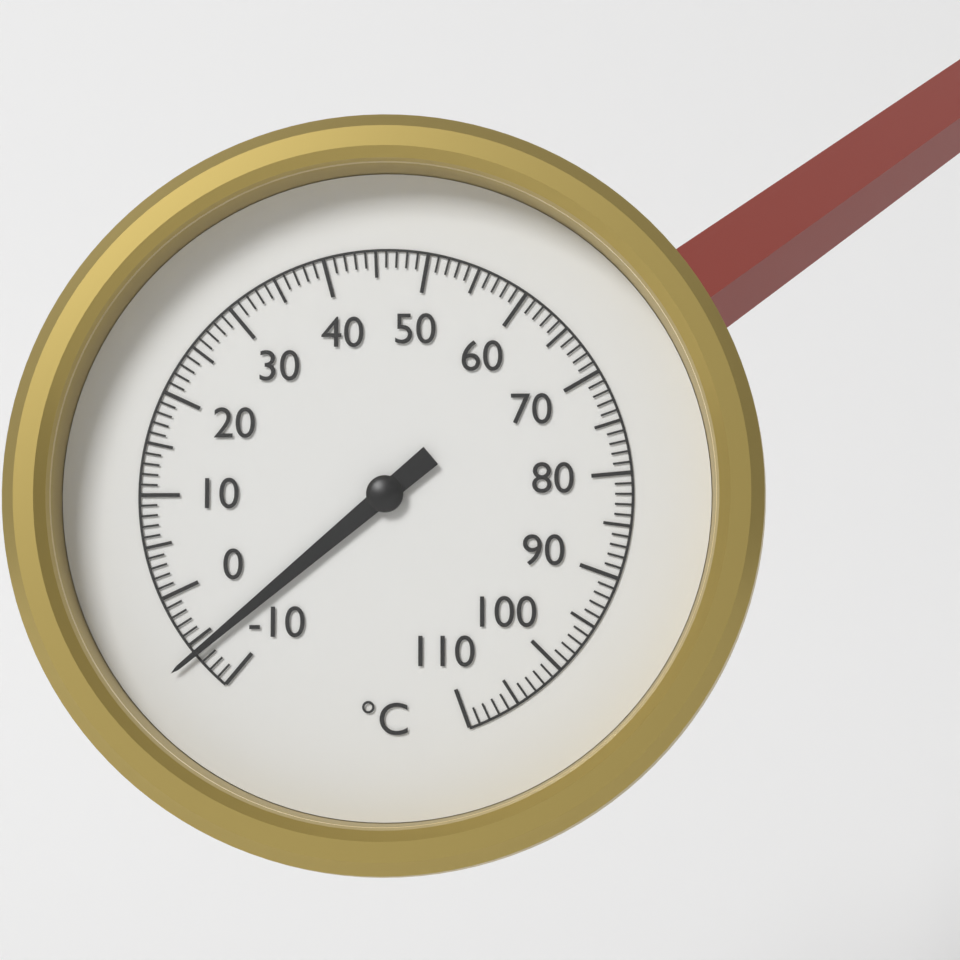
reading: -6 °C
